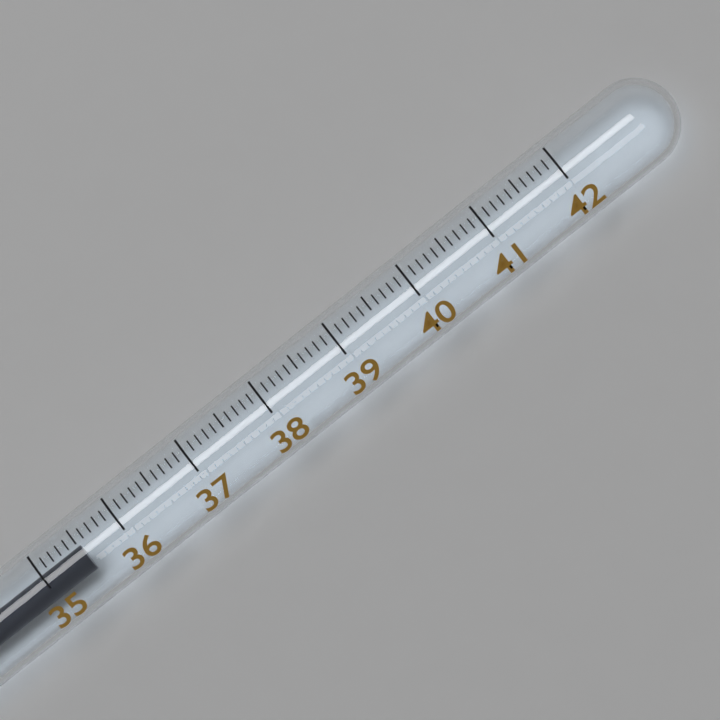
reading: 35.5 (no unit)
